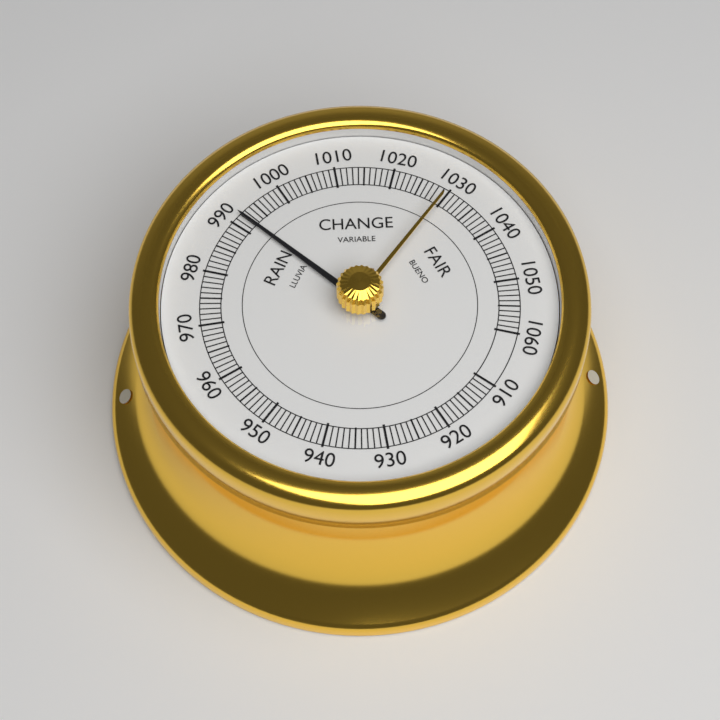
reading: 992 (no unit)
